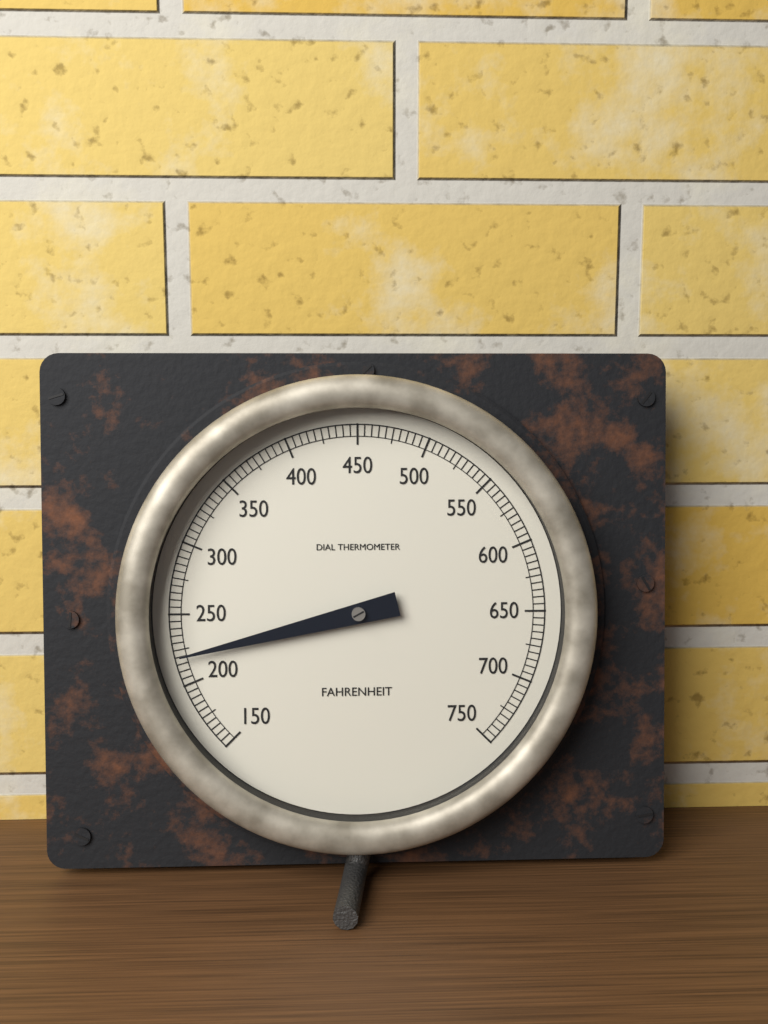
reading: 220 °F
